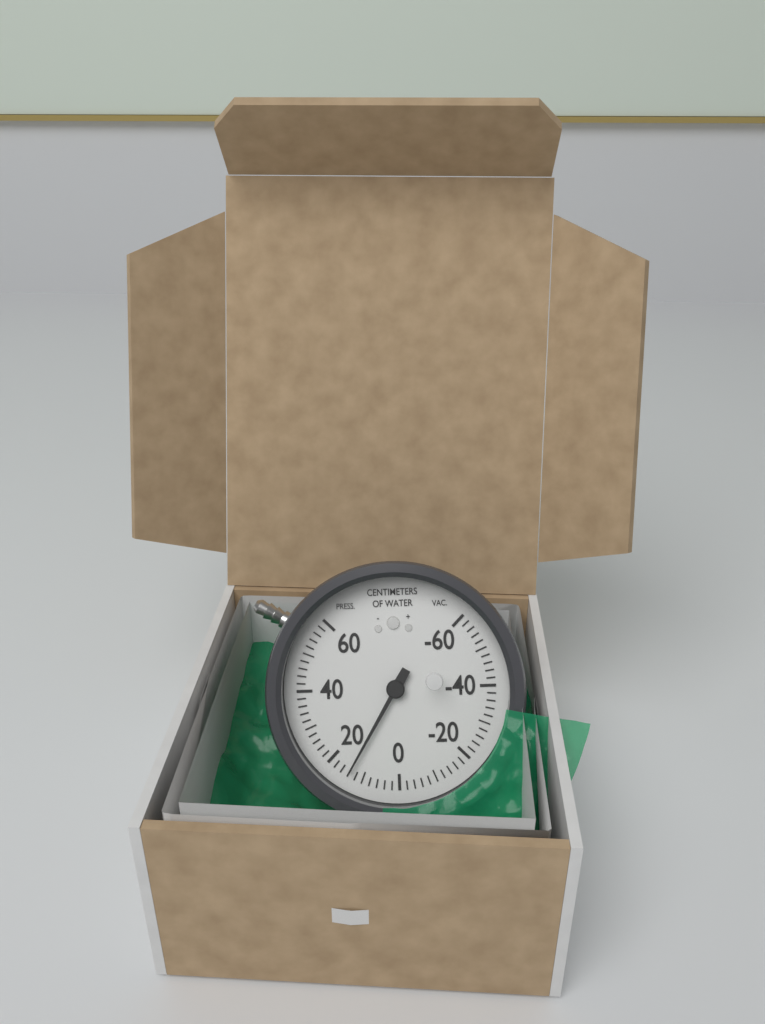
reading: 14 cmH2O
